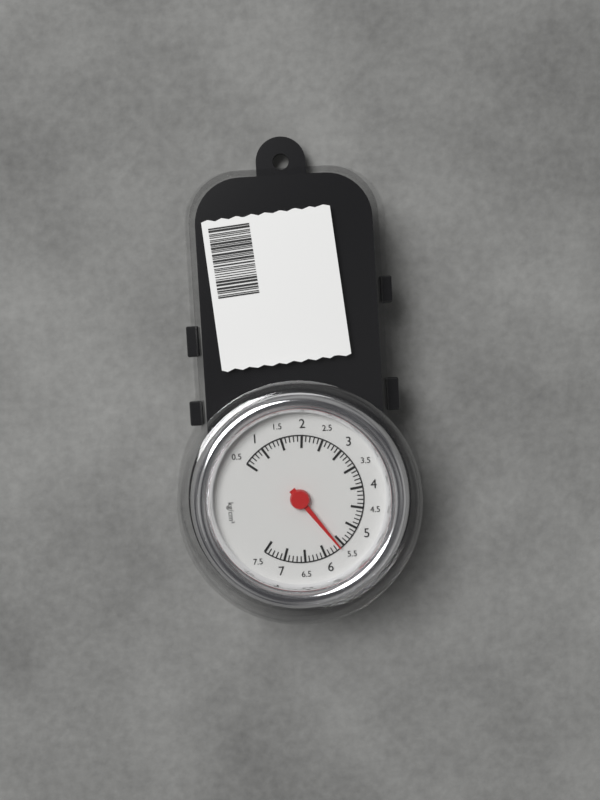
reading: 5.6 kg/cm²
